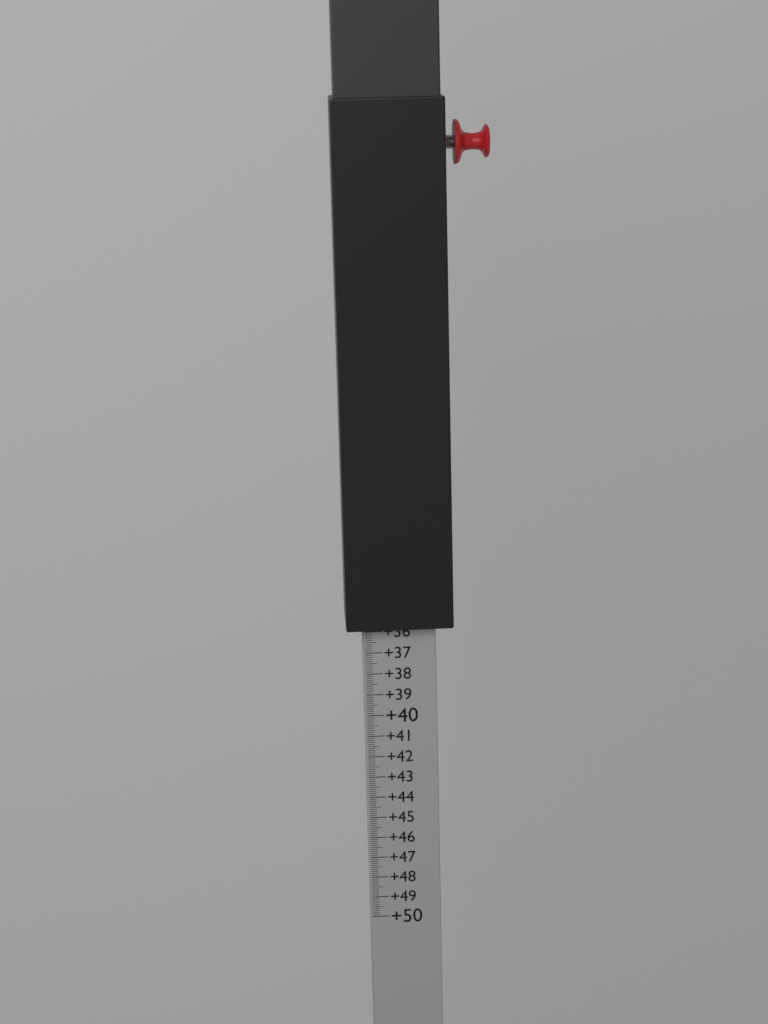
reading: 35.8 (no unit)
